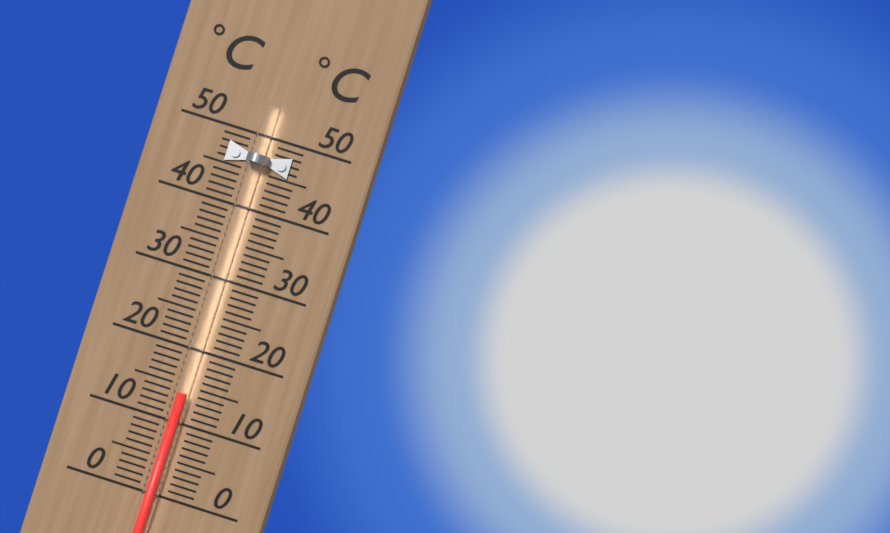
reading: 14 °C
